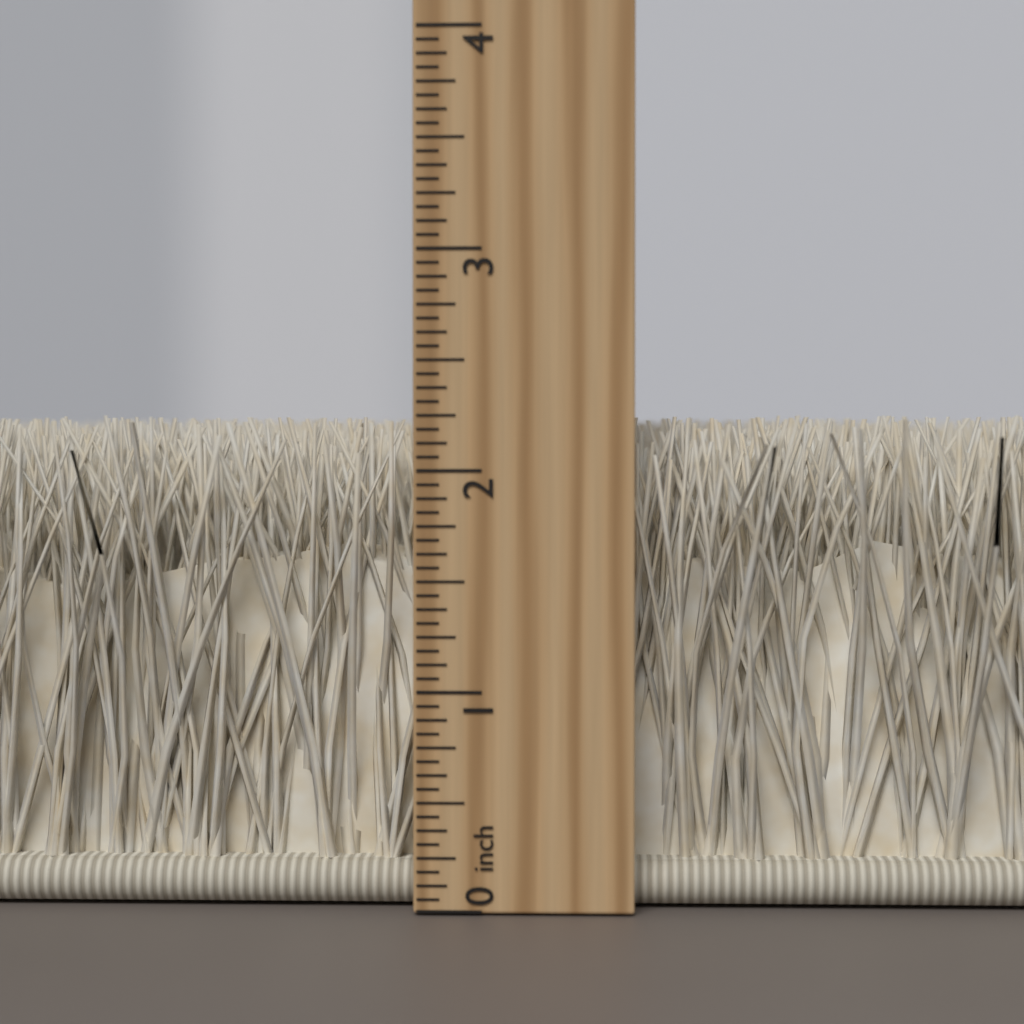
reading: 2.2500 inch
